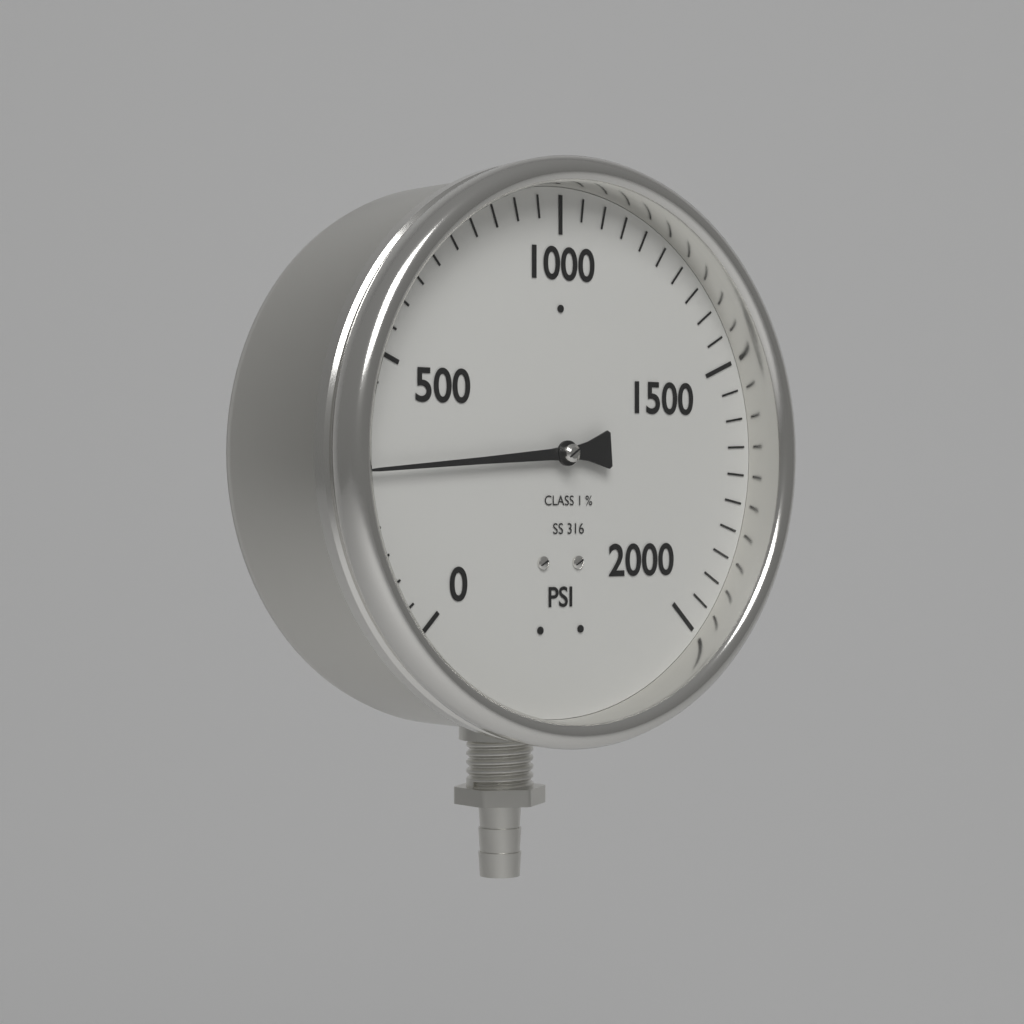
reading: 300 psi
